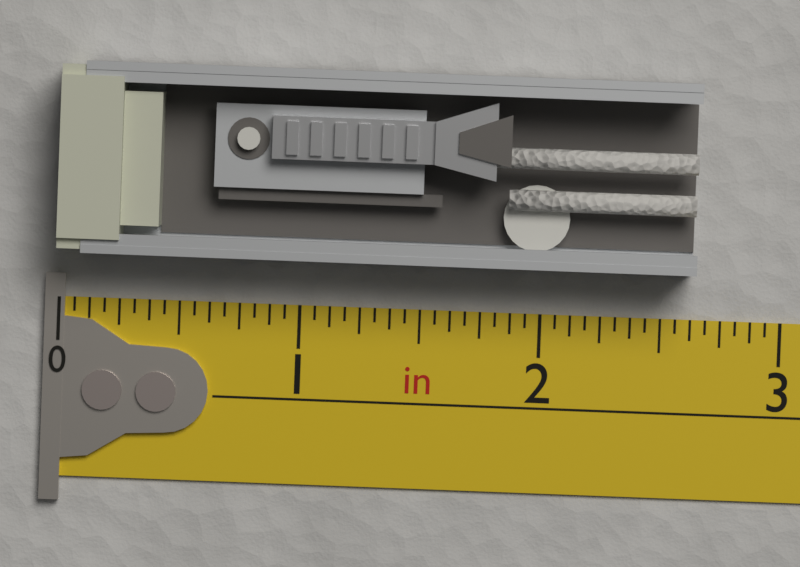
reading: 2.6250 in
